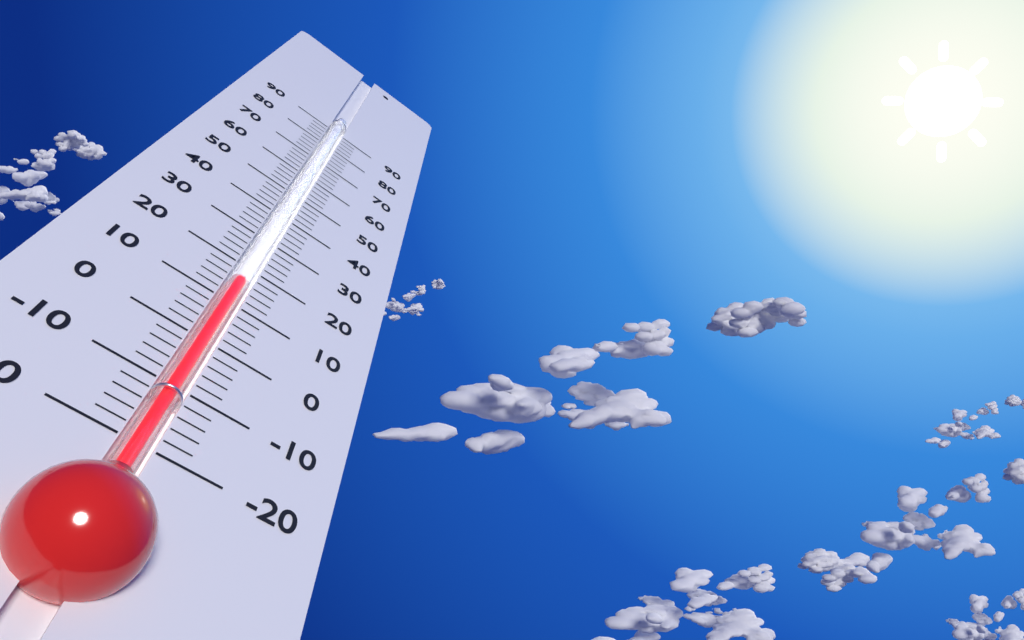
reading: 16 (no unit)
